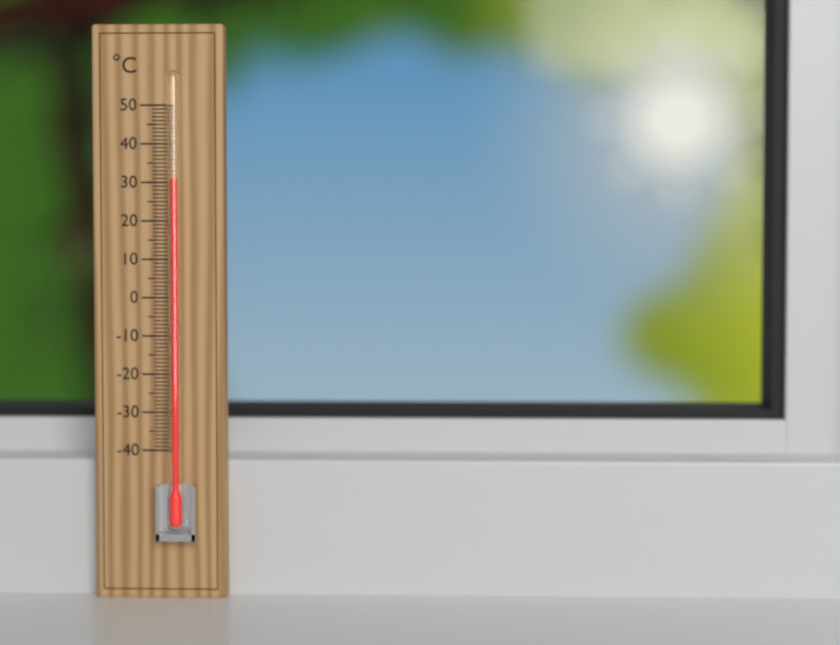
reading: 31 °C
